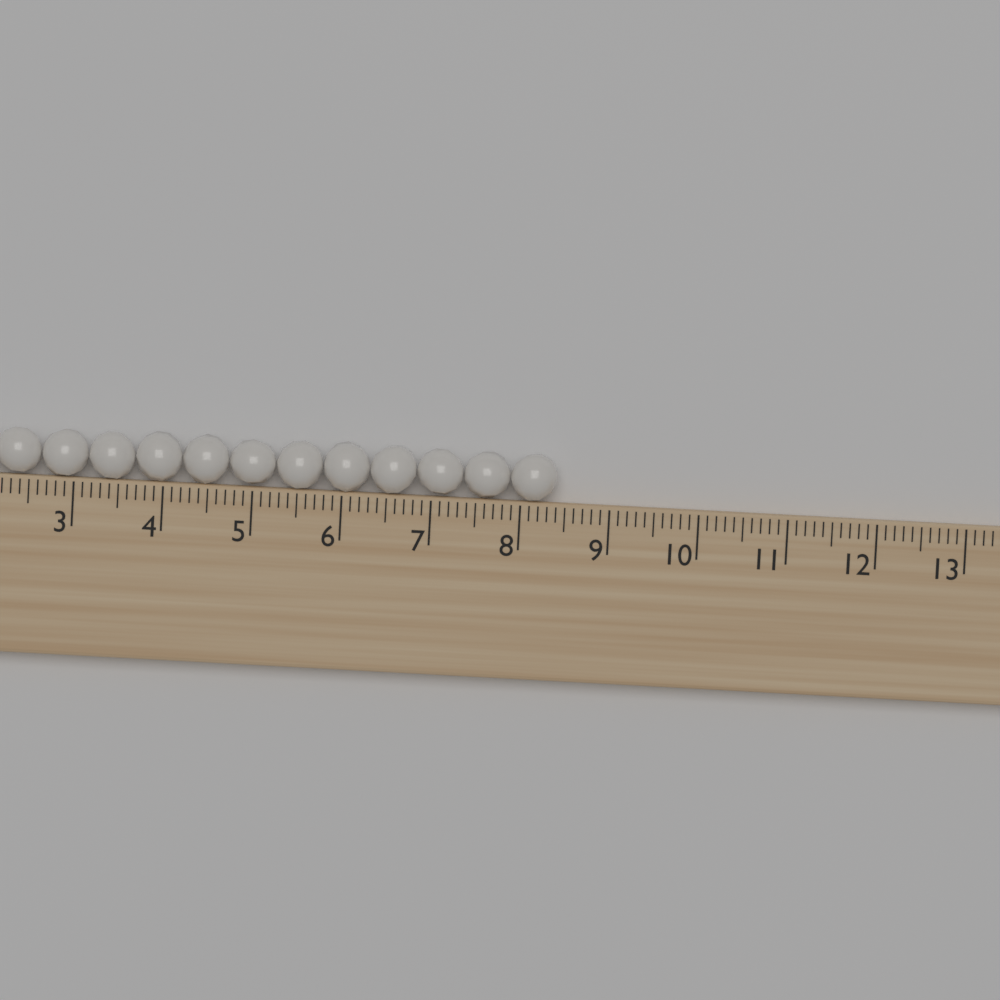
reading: 8.4 (no unit)
